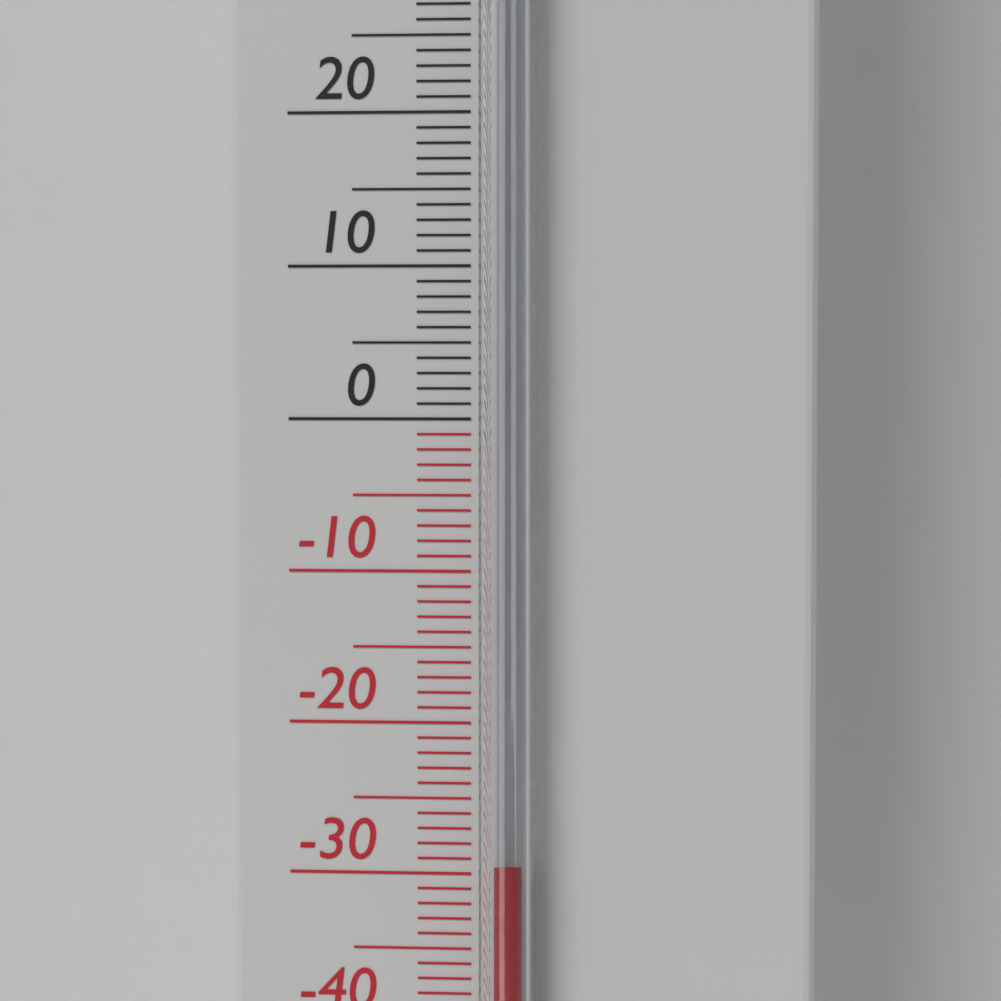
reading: -29 °C
